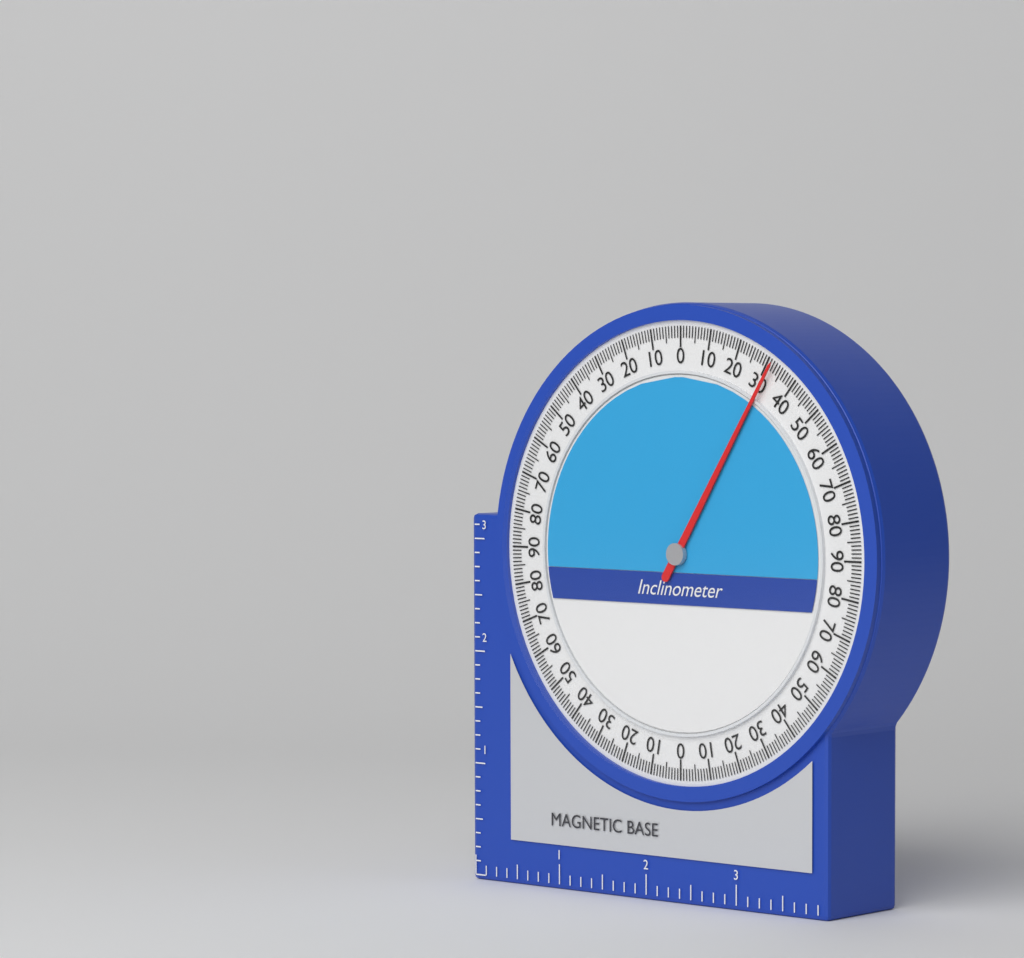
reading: 32 (no unit)
